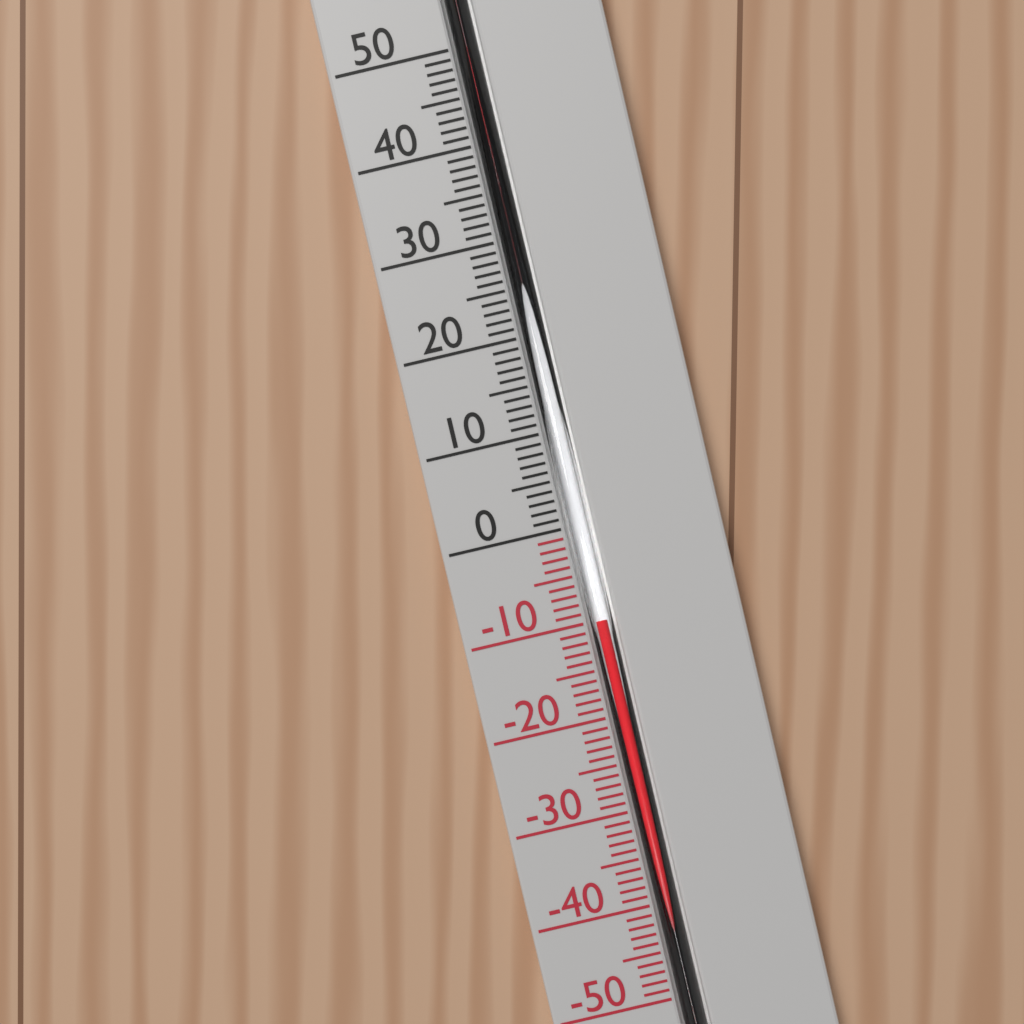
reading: -10 °C
